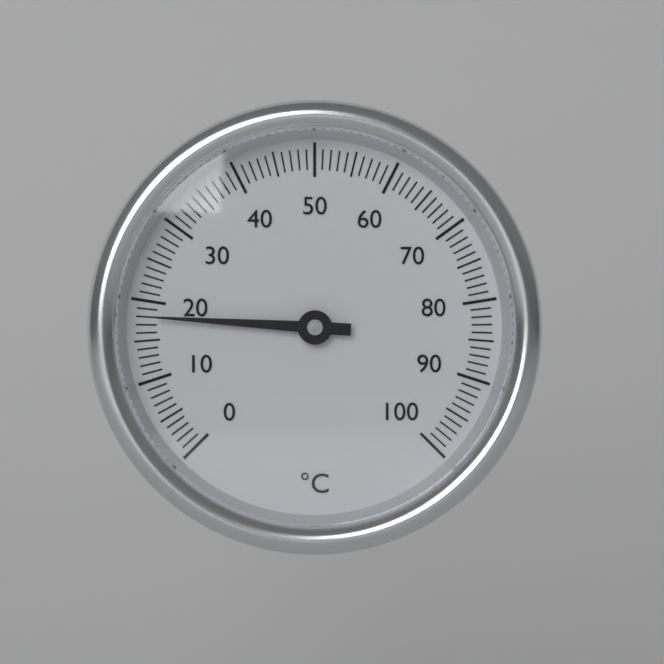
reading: 18 °C
